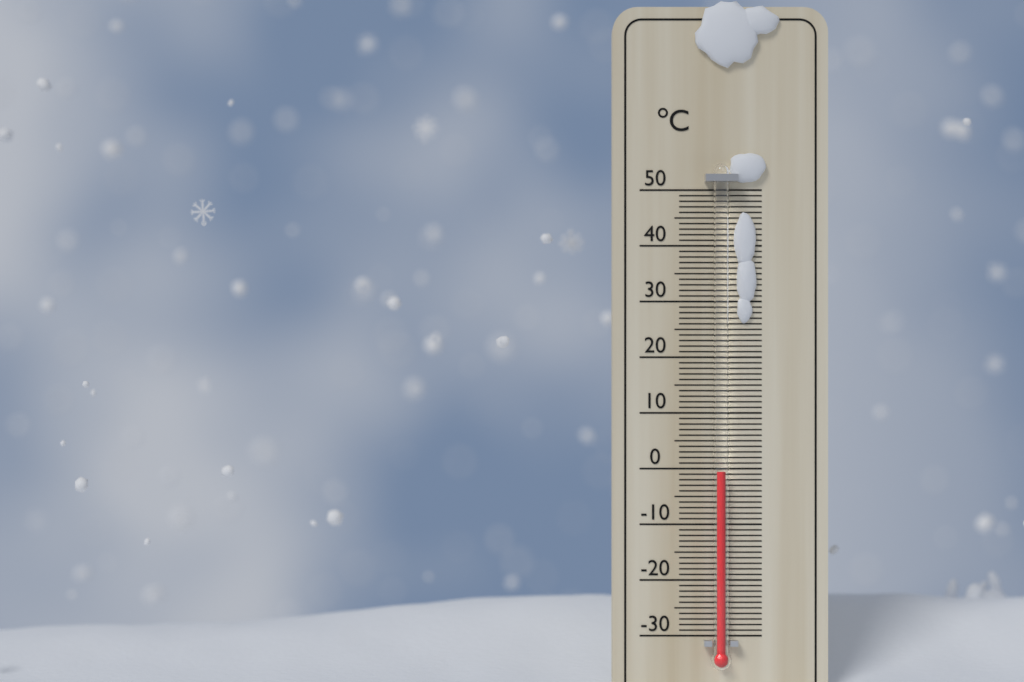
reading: -0.5 °C
